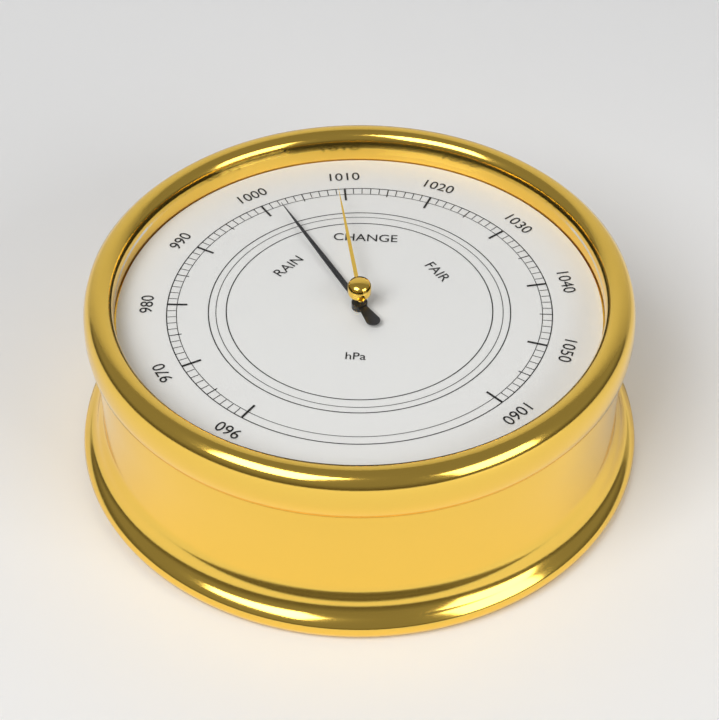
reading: 1002 hPa
